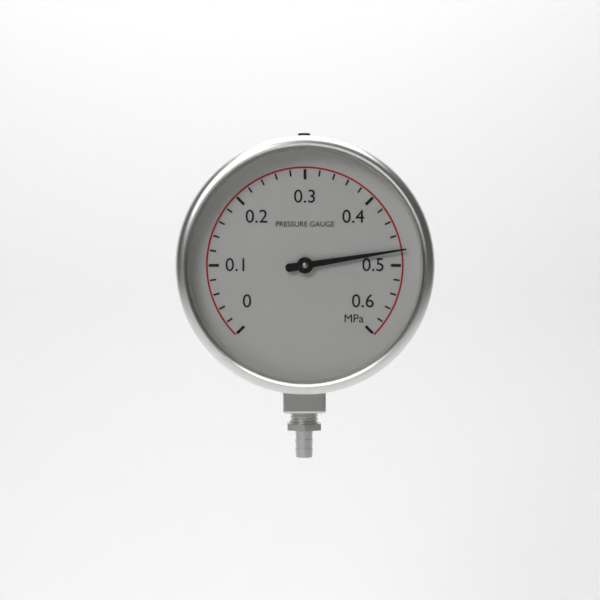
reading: 0.48 MPa
